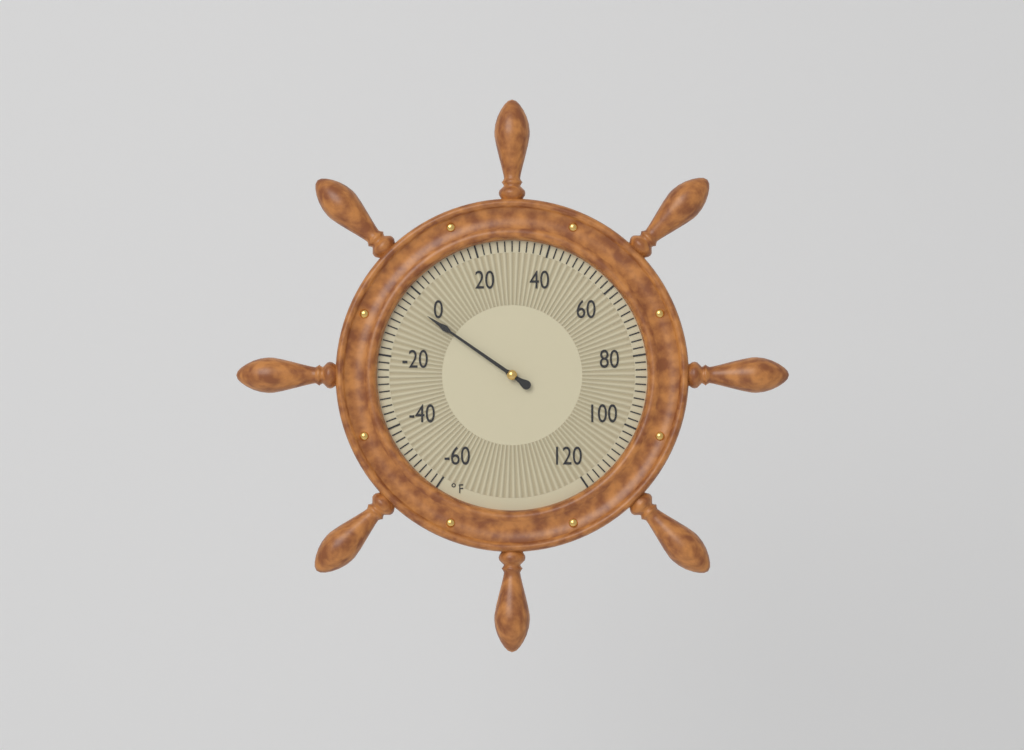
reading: -4 °F
